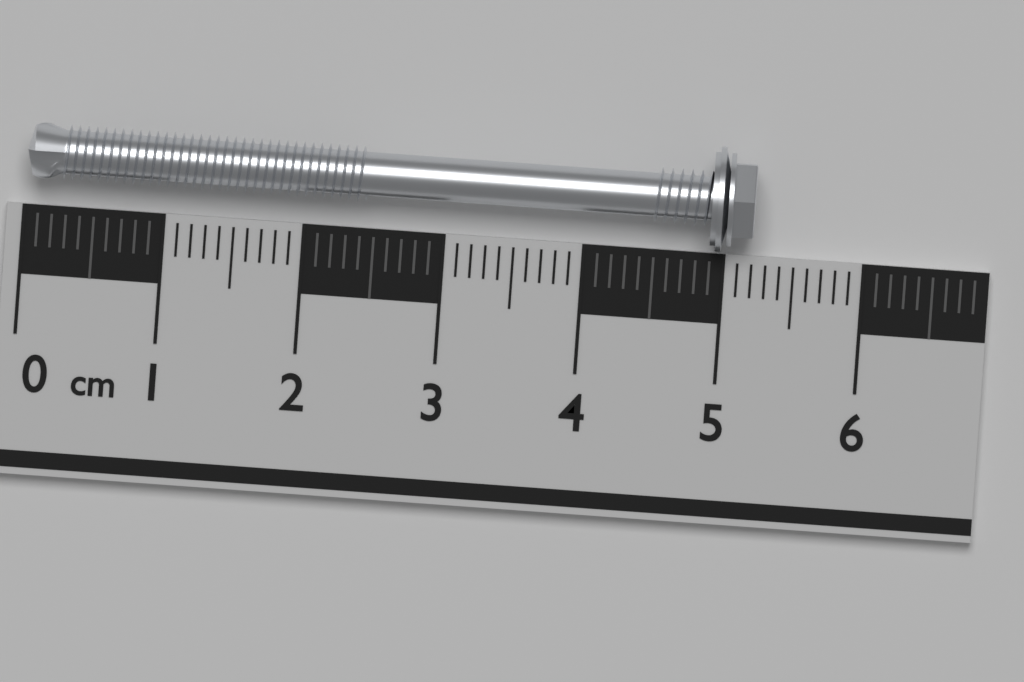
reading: 5.2 cm
